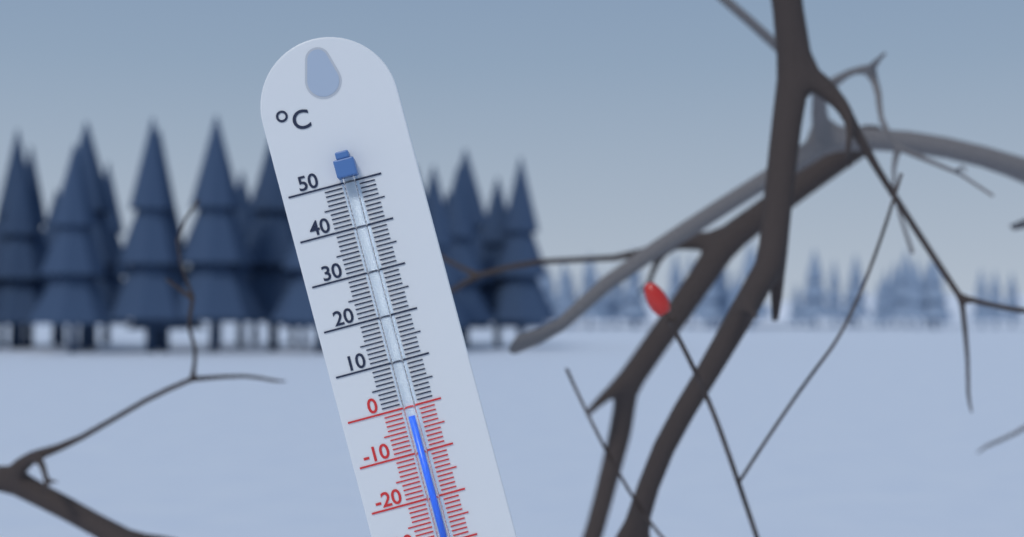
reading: -2 °C
